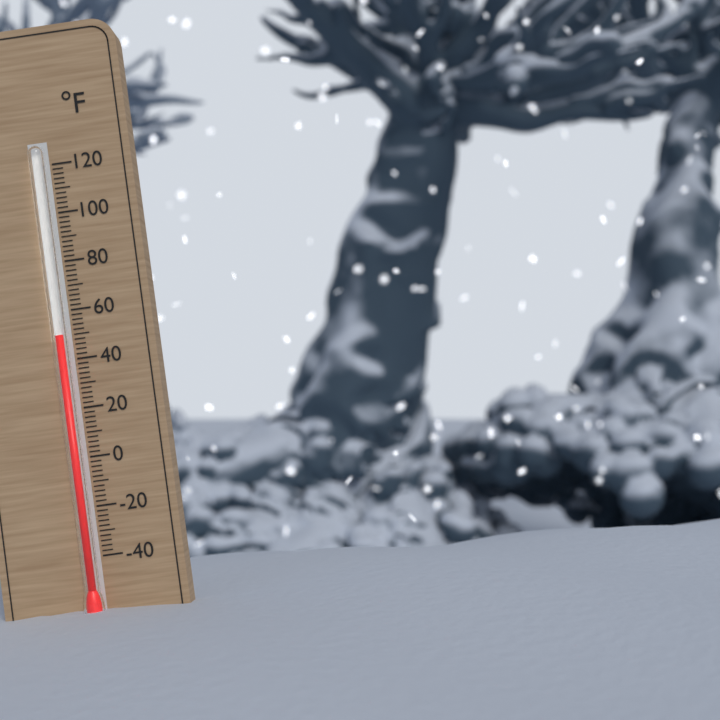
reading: 50 °F
